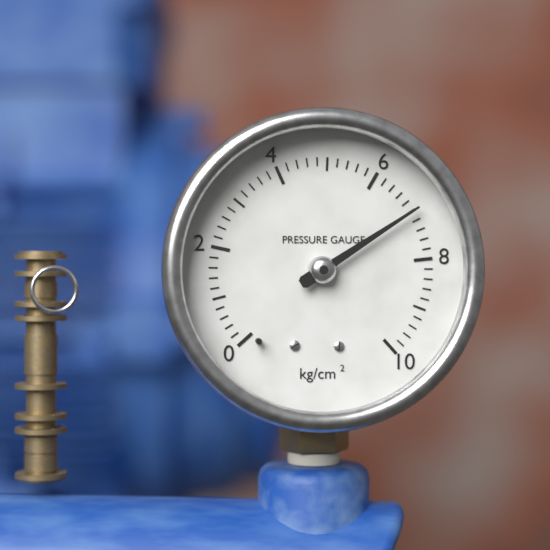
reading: 7.0 kg/cm²
